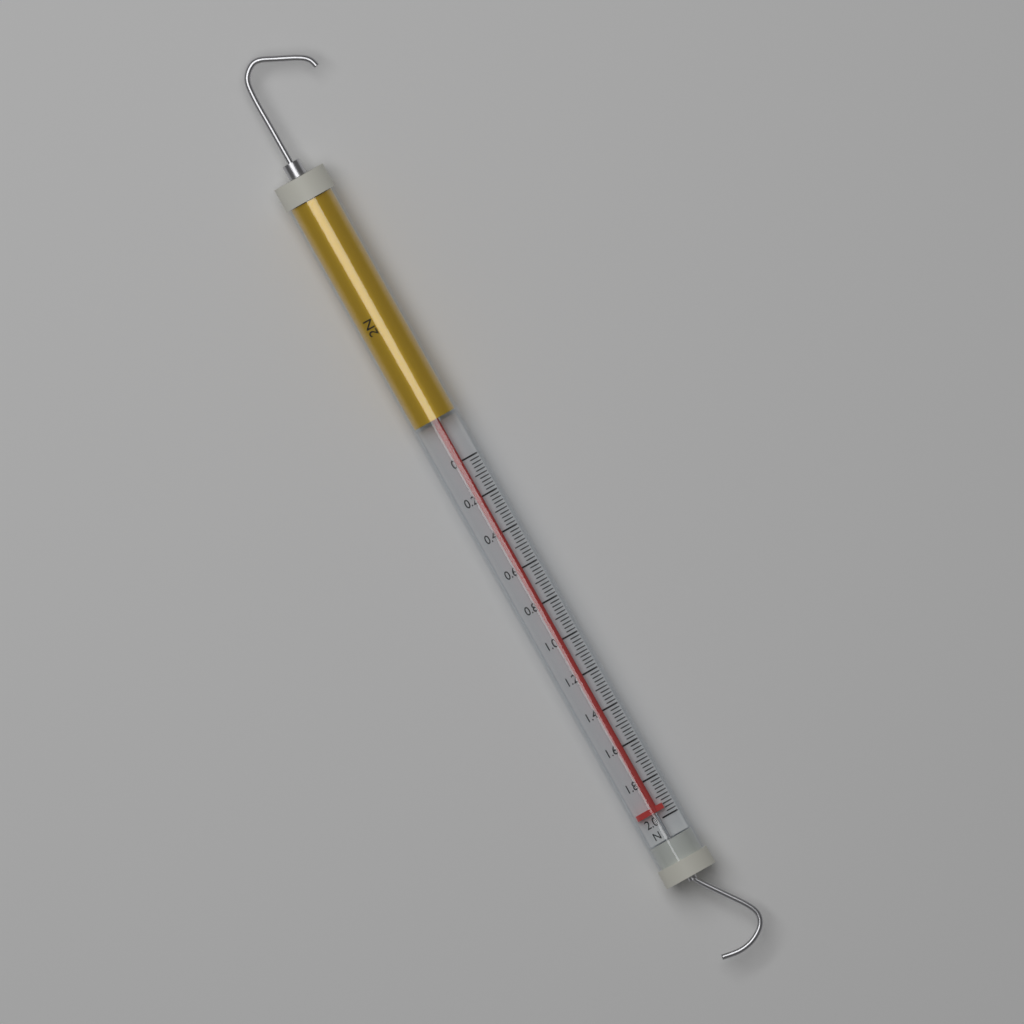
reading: 1.96 N
